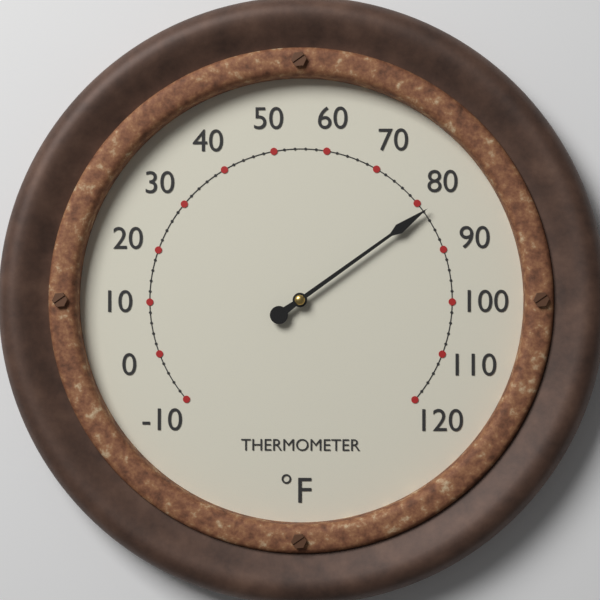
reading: 82 °F
